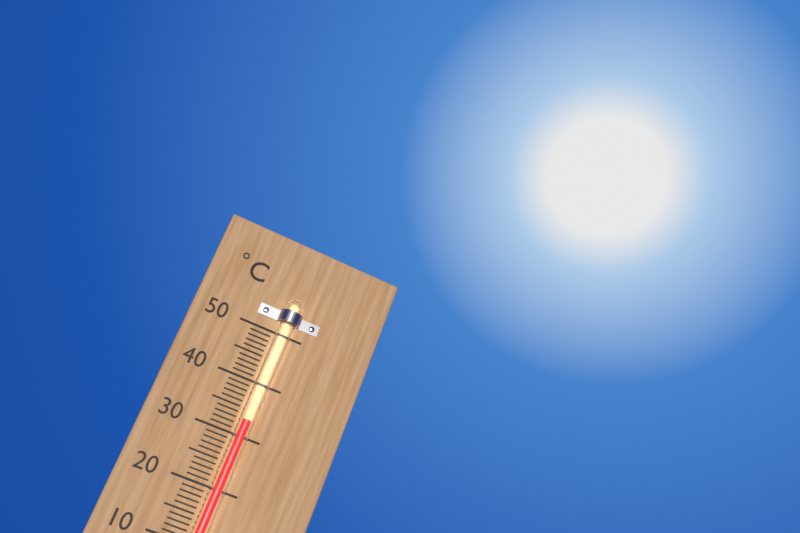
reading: 33 °C
